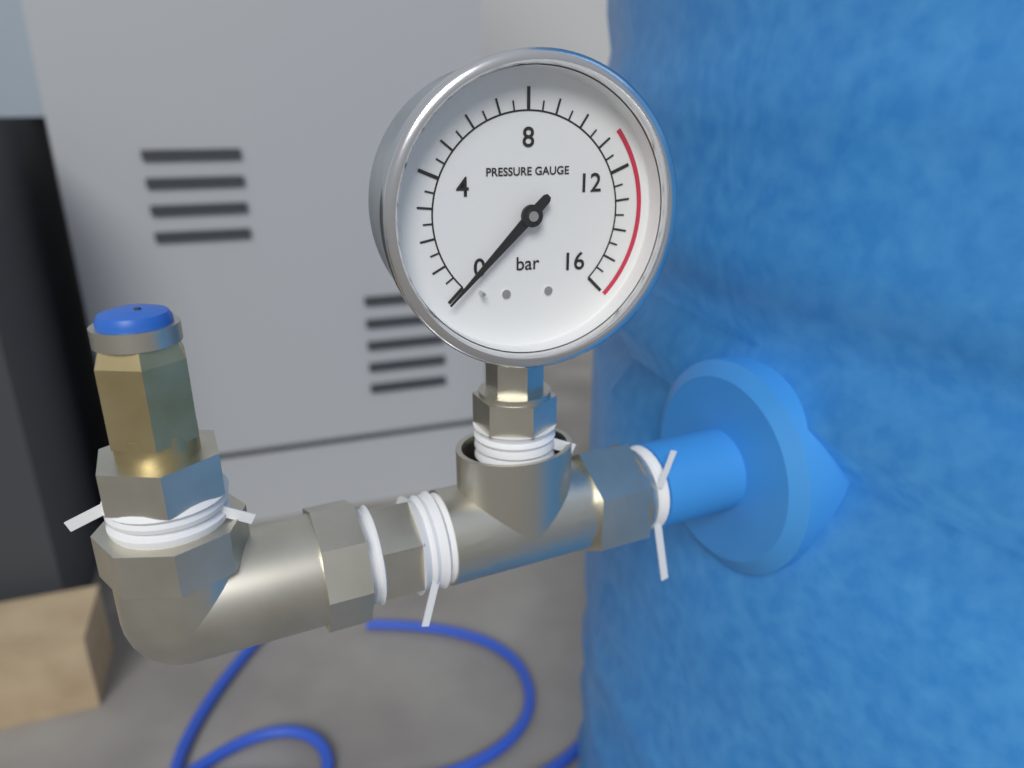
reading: 0.0 bar
